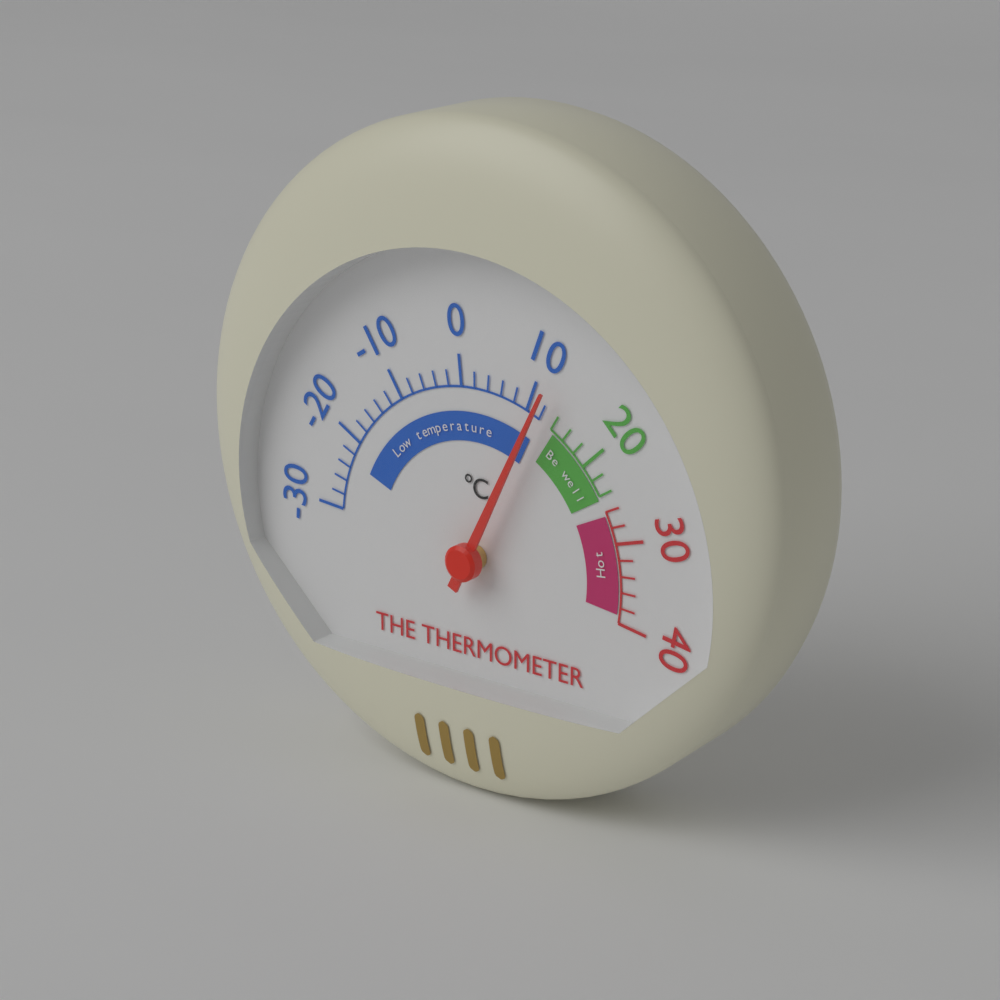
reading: 12 °C
